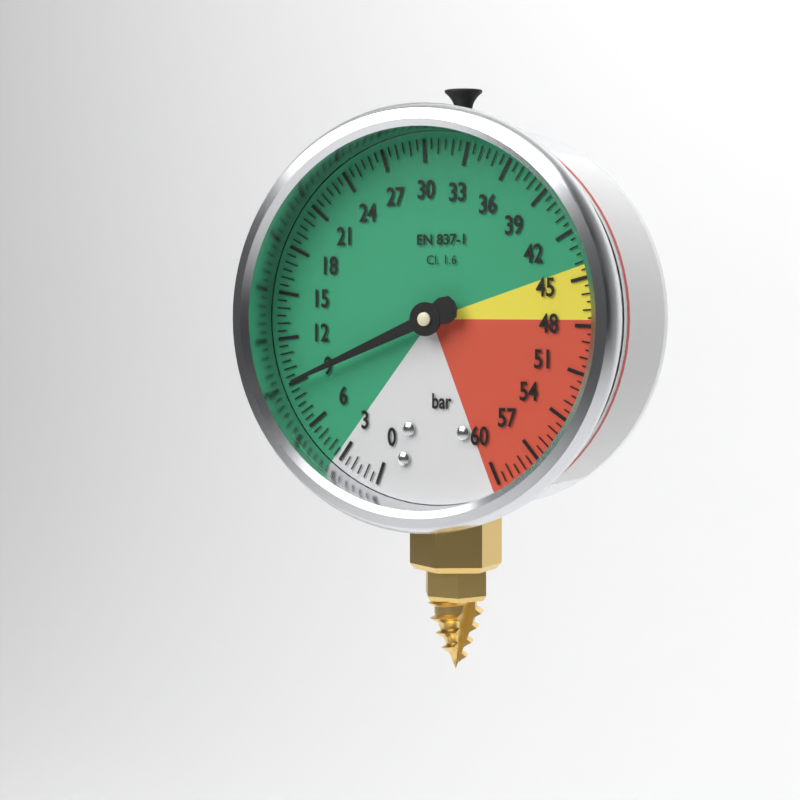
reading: 9.0 bar
